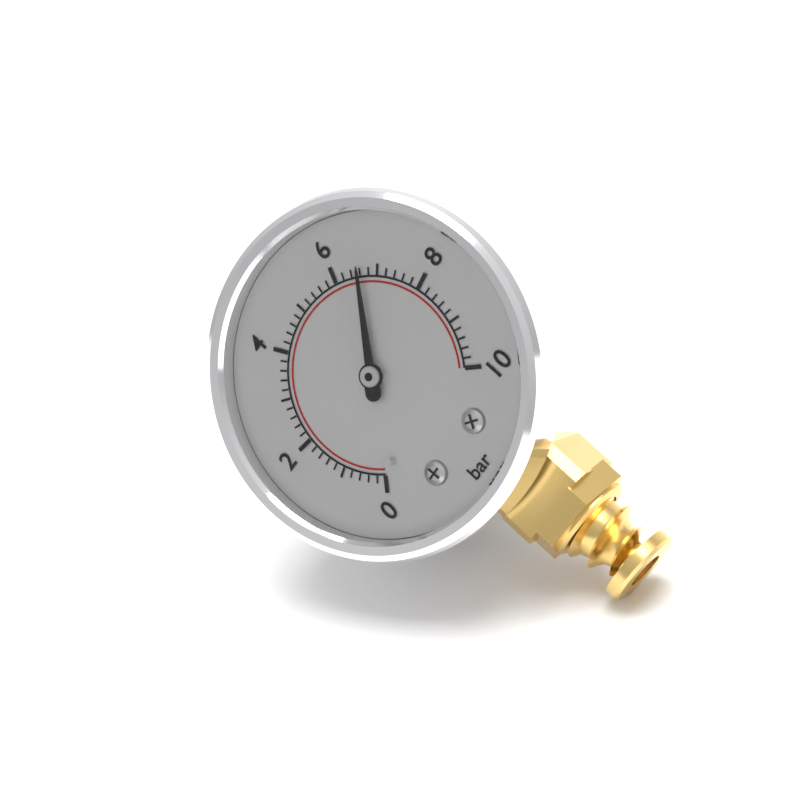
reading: 6.6 bar
